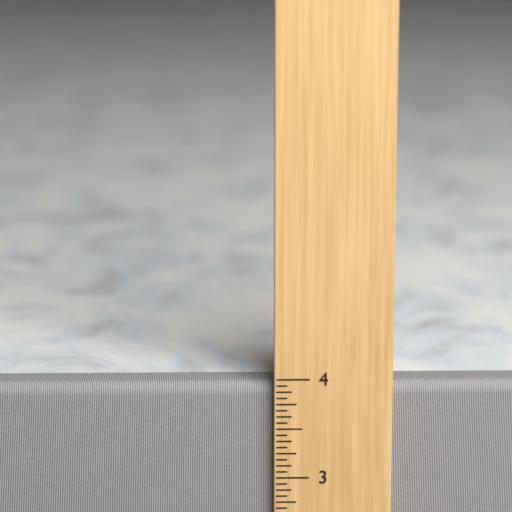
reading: 3.9375 in
